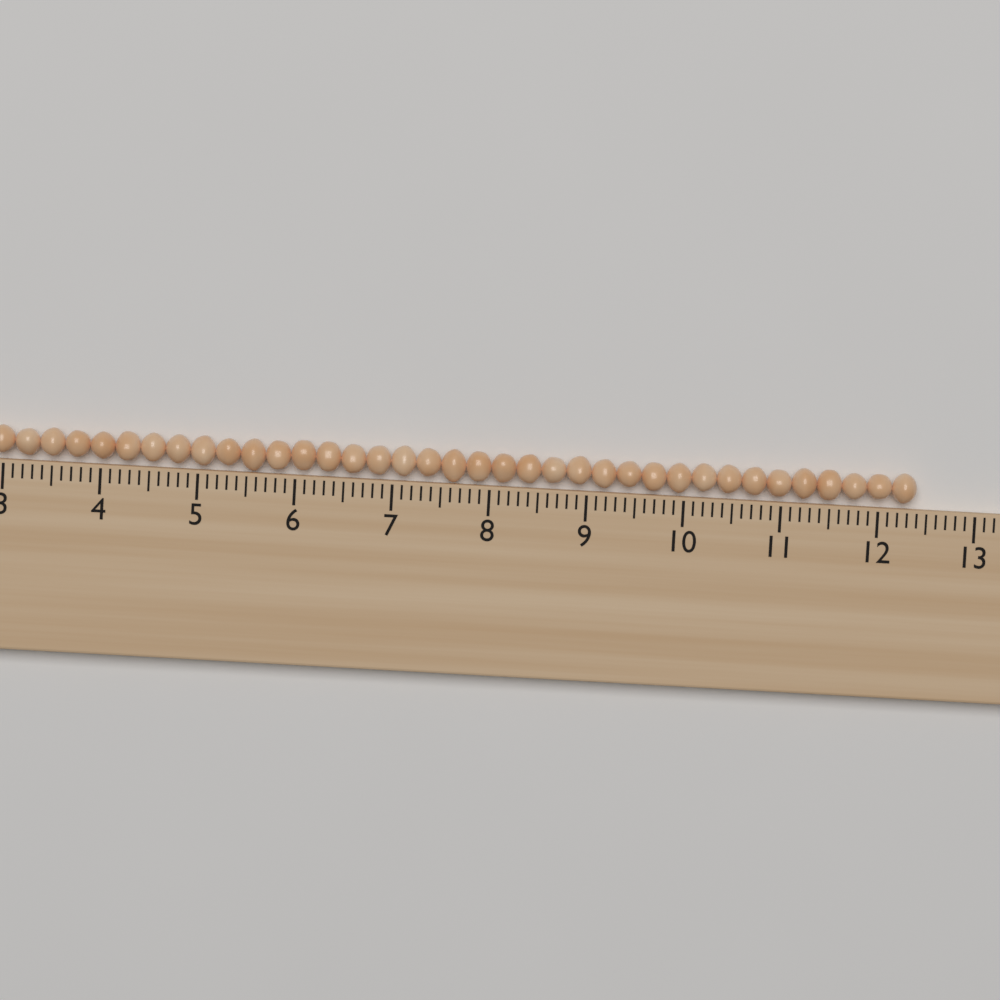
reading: 12.4 (no unit)
